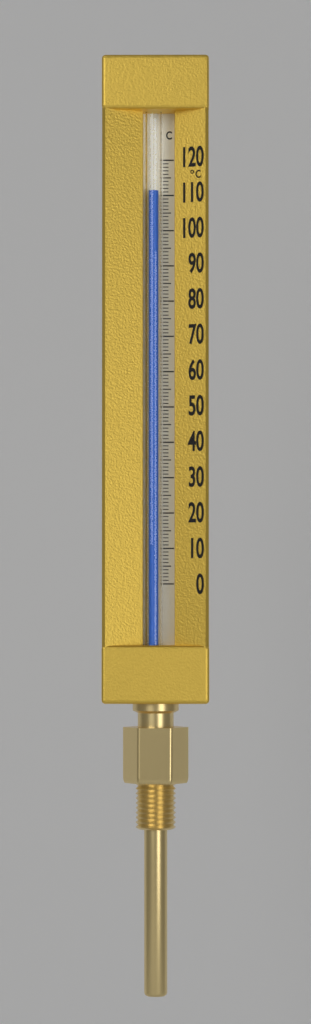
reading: 111 °C
